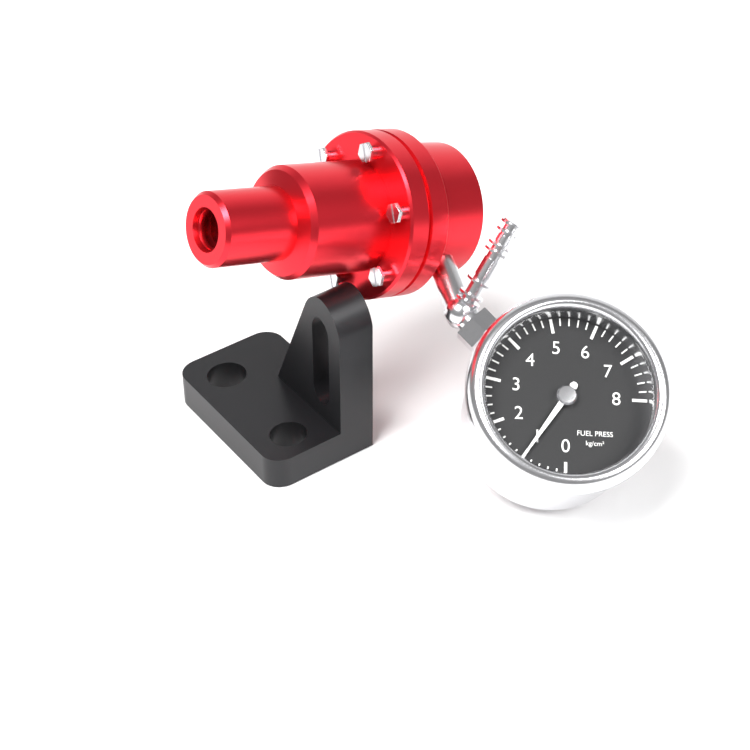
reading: 1.0 kg/cm²
